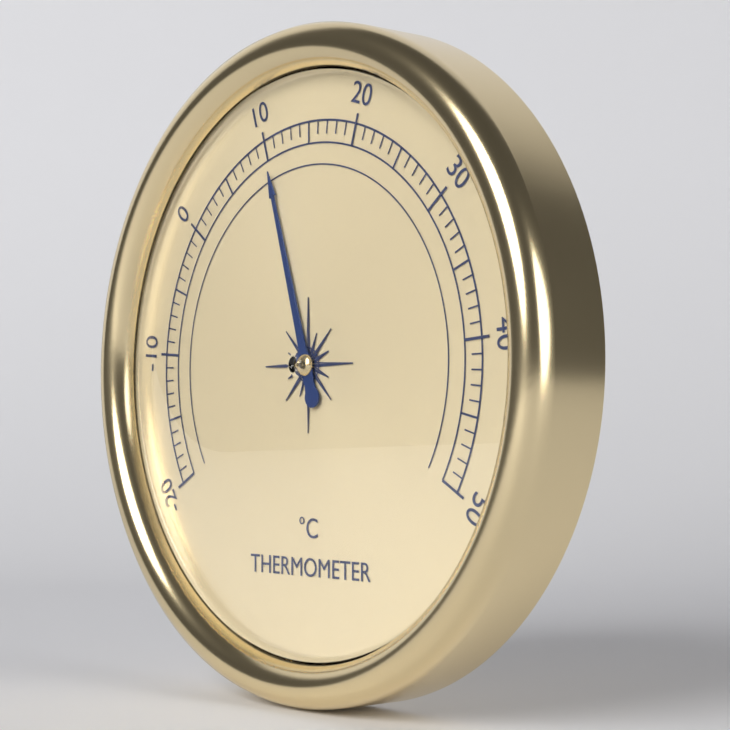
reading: 10 °C
